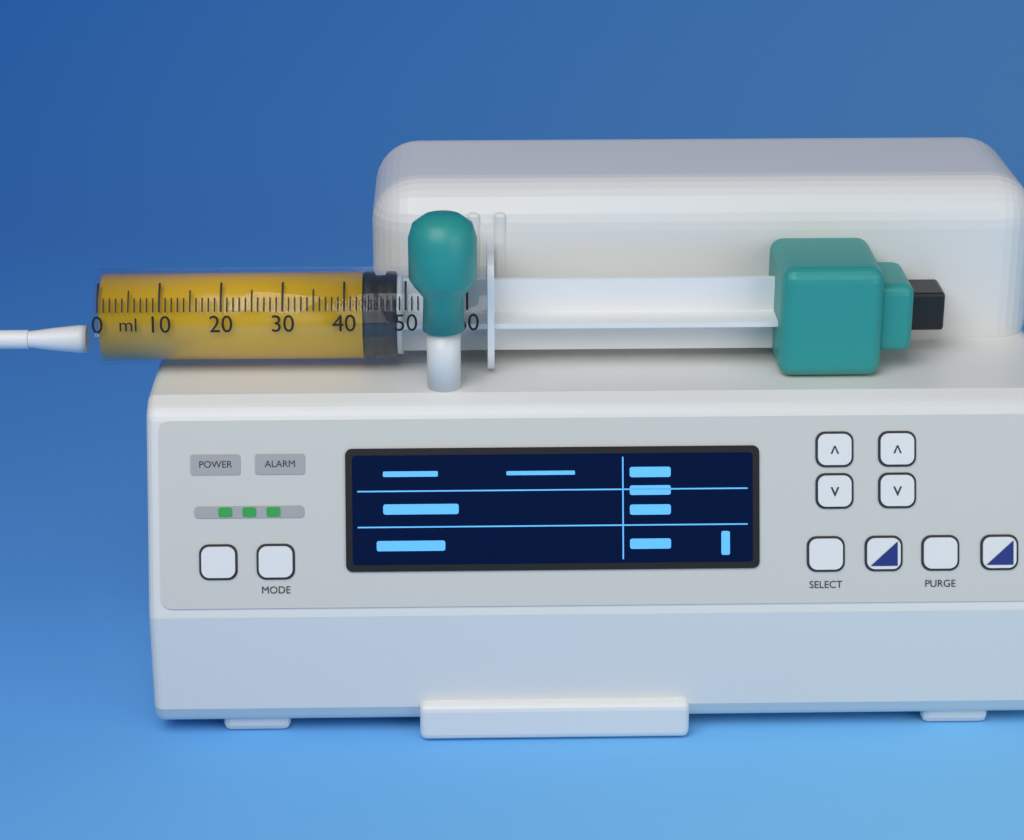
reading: 43 ml
